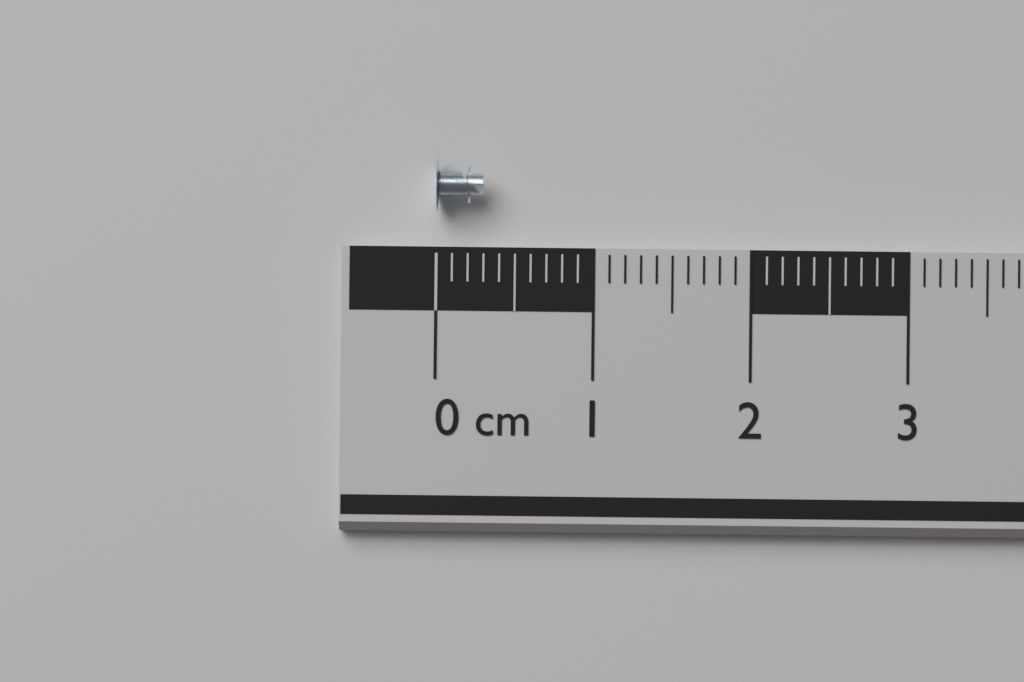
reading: 0.3 cm
